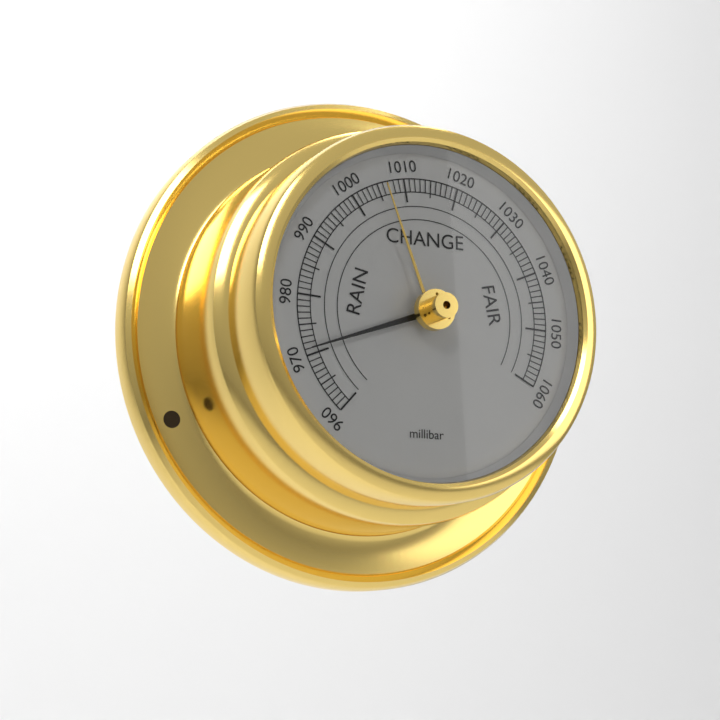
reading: 971 millibar
